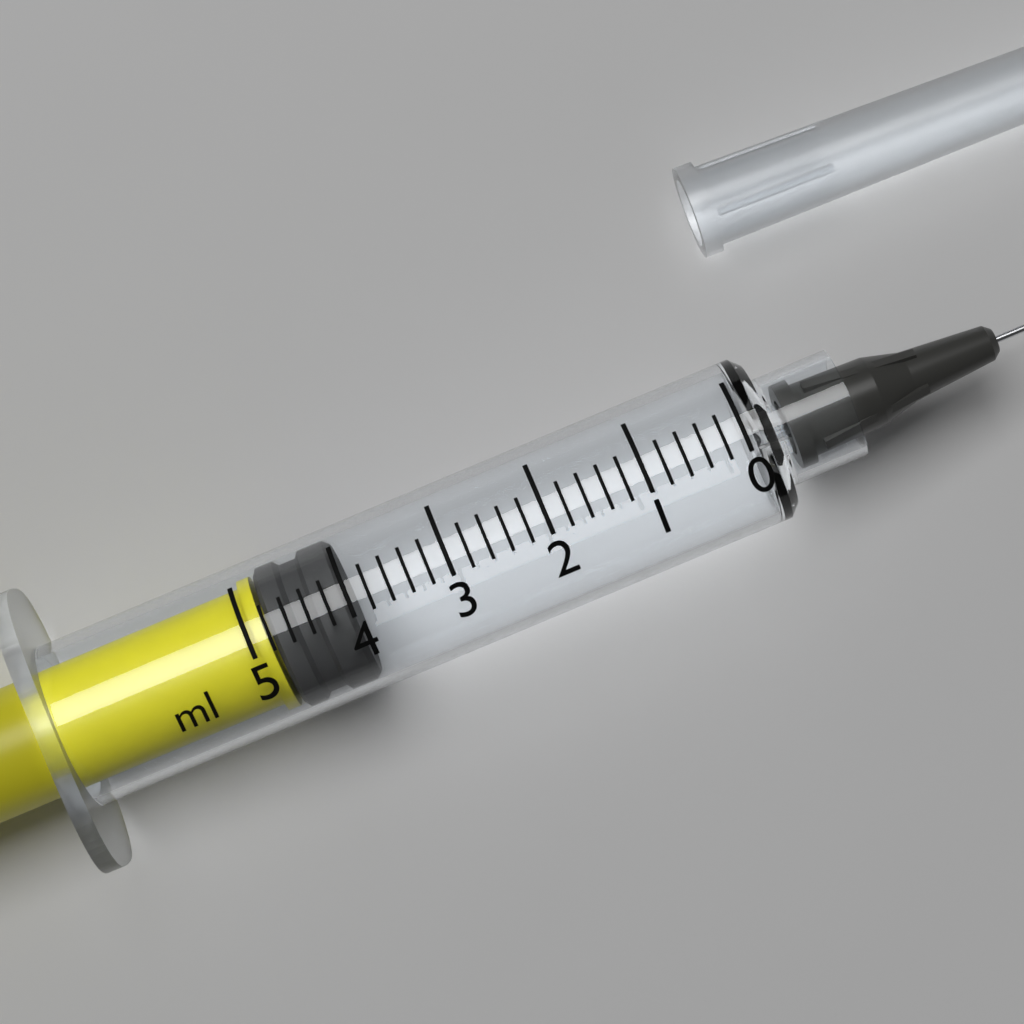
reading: 4.0 ml
